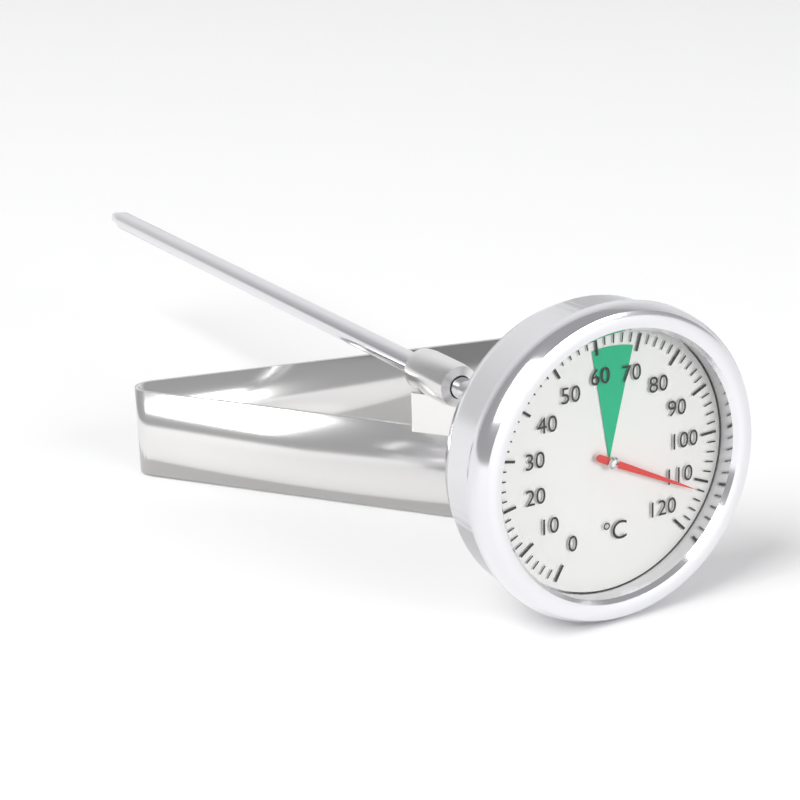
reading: 112 °C
